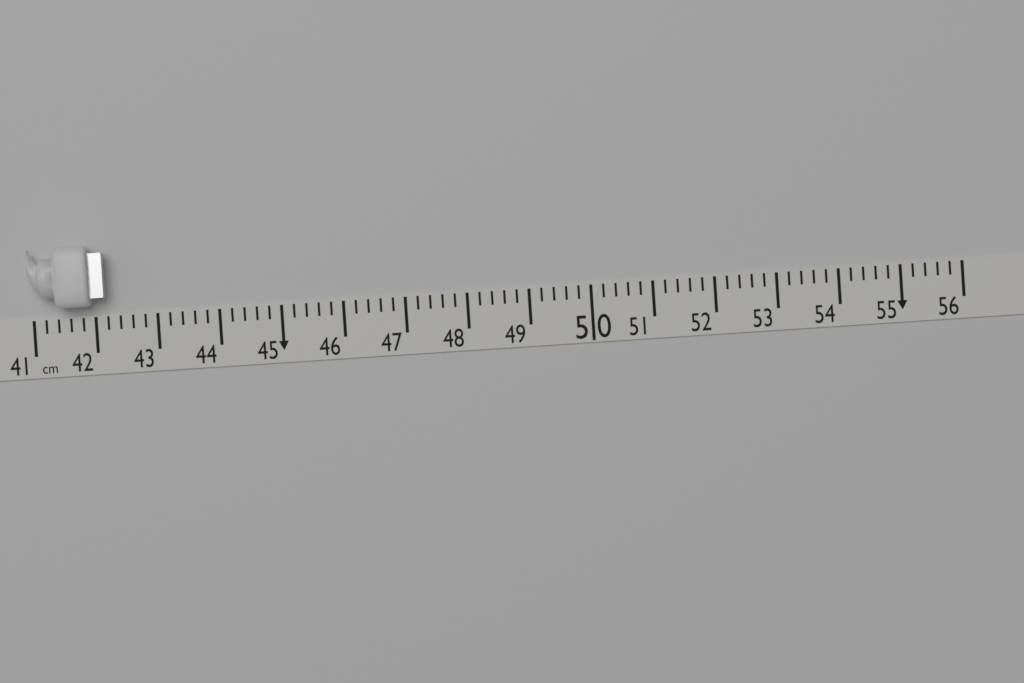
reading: 42.2 cm
